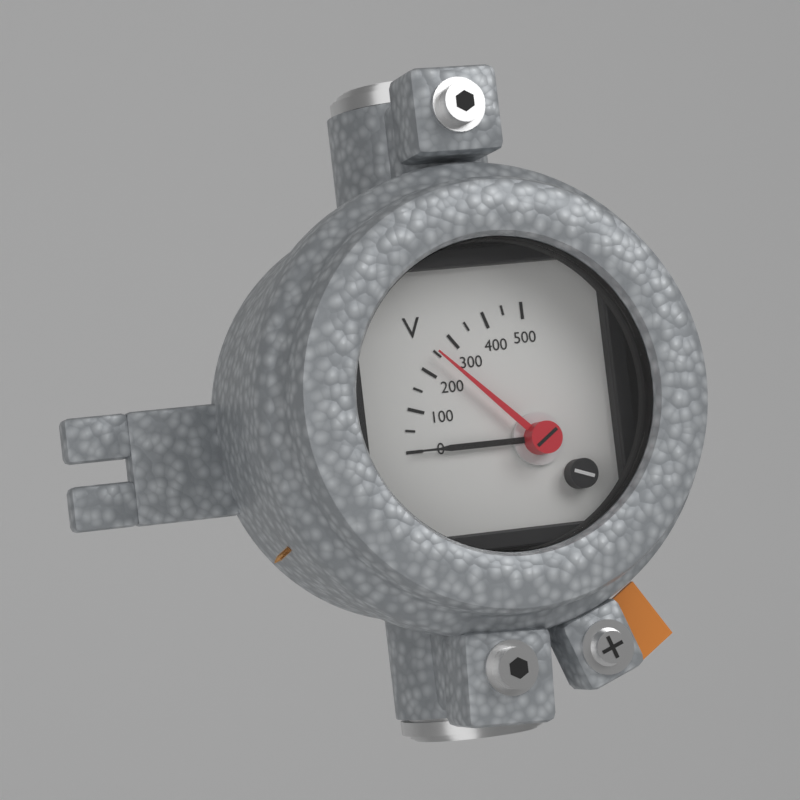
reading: 0 V
